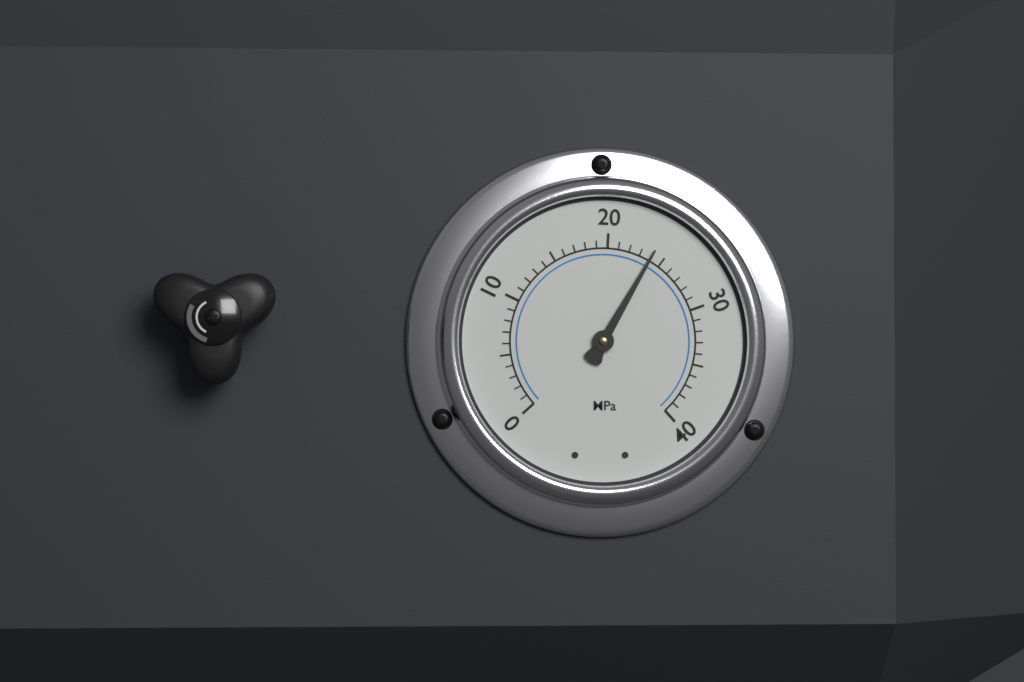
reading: 24 MPa
